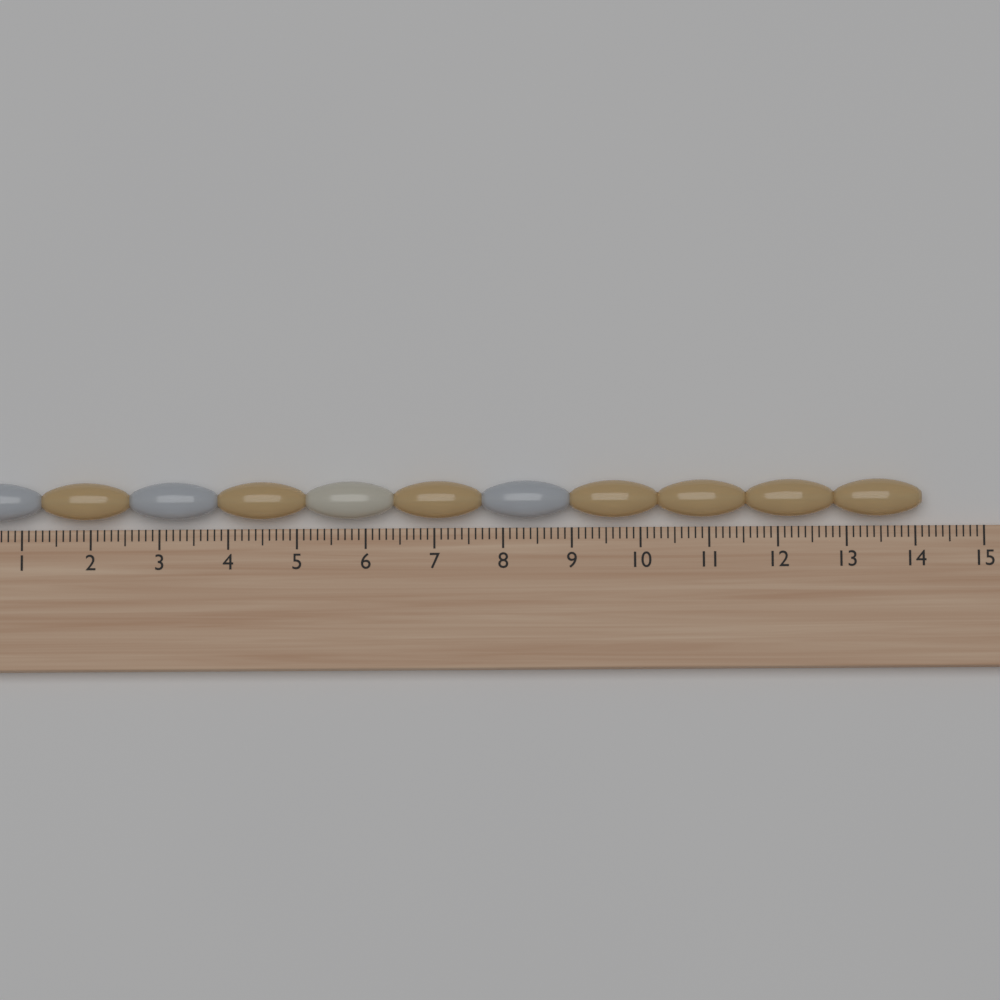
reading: 14.1 (no unit)
